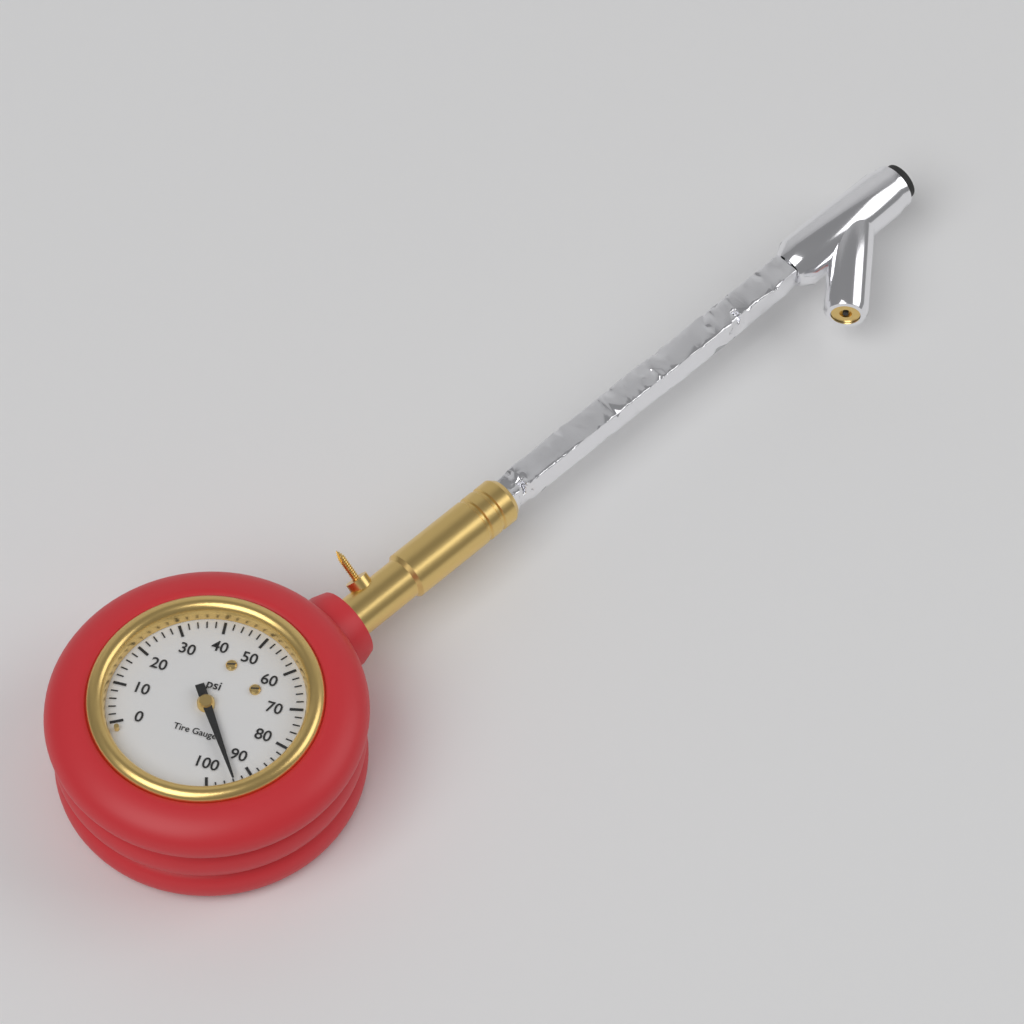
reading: 94 psi
